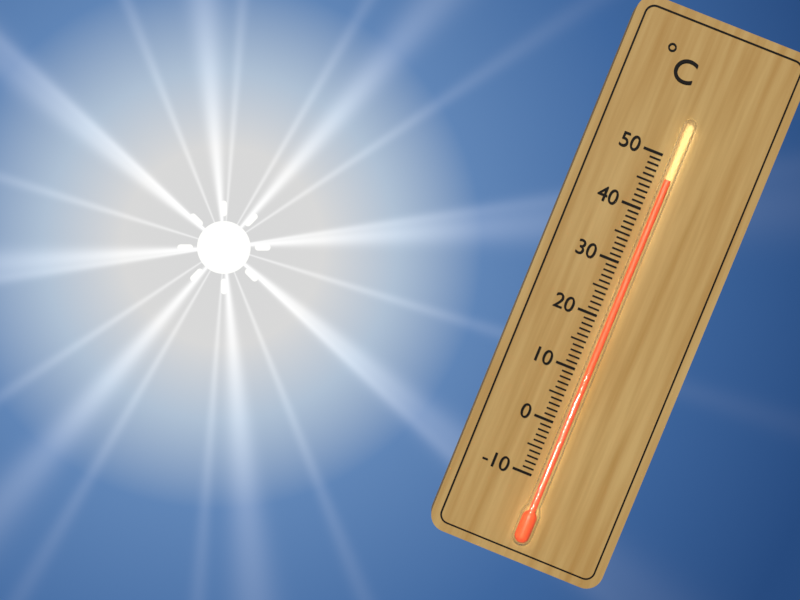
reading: 46 °C
